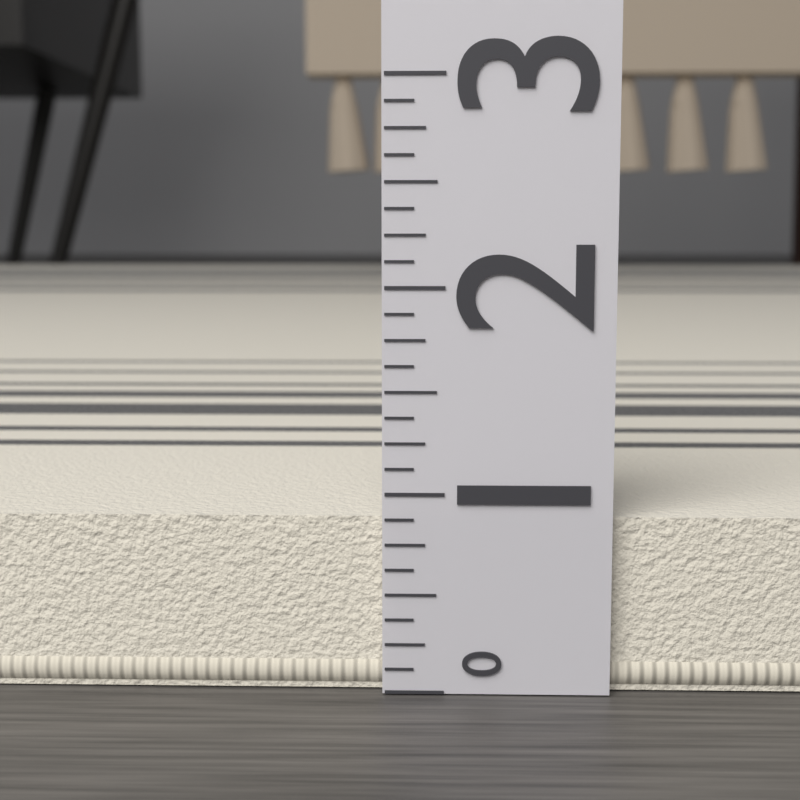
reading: 0.875 (no unit)
